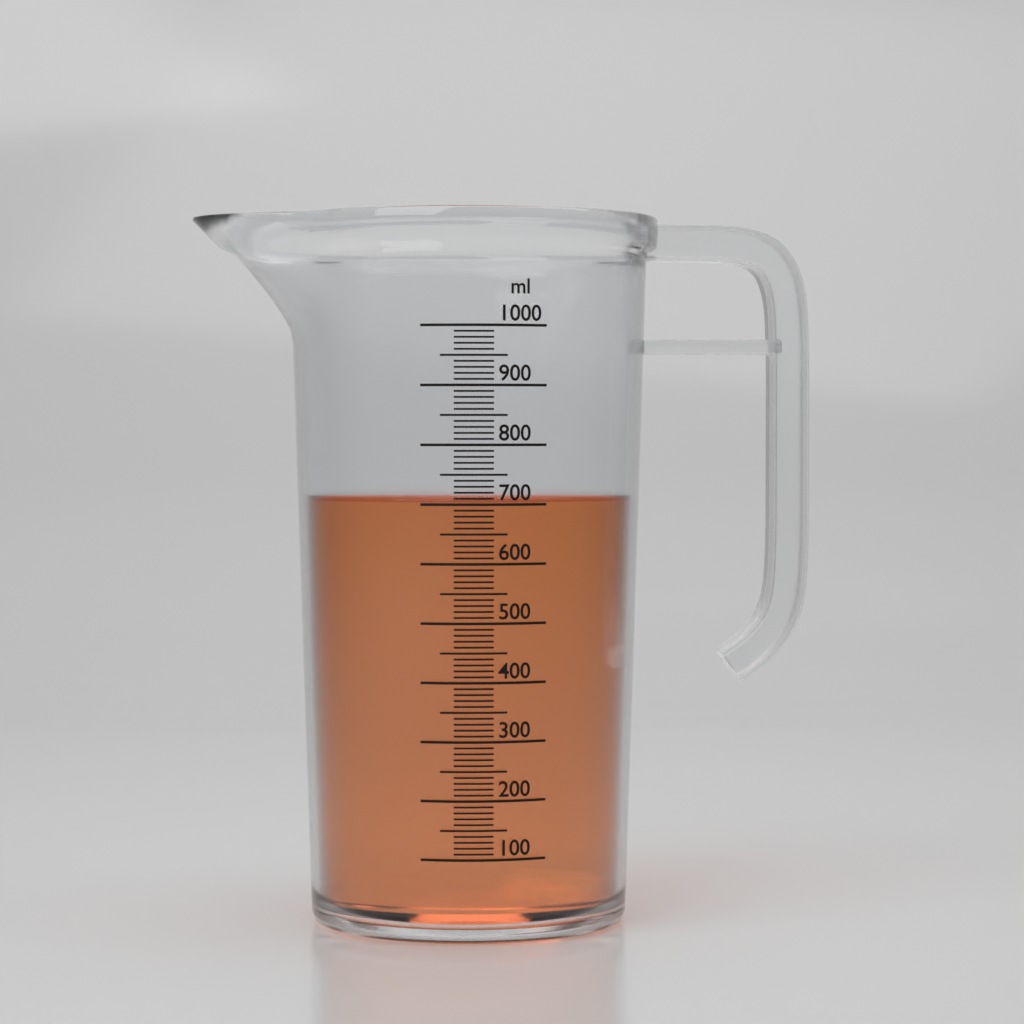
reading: 710 ml
